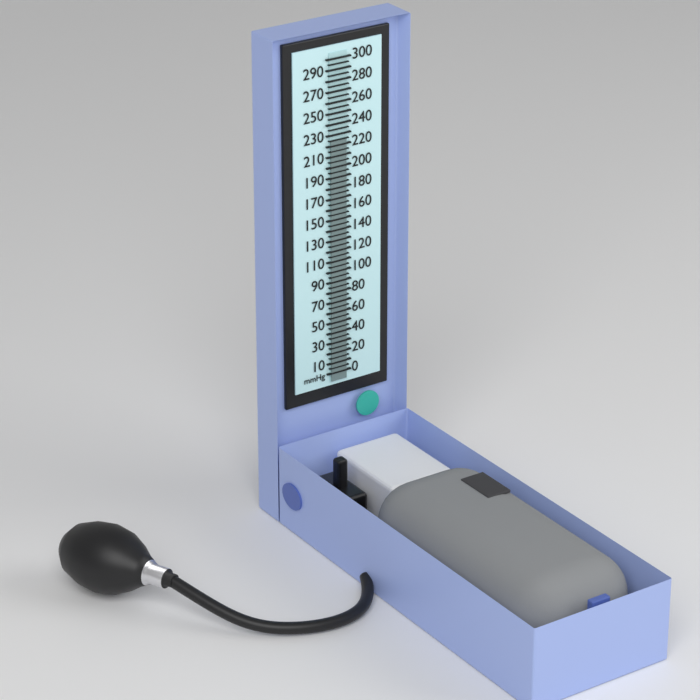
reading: 225 mmHg
